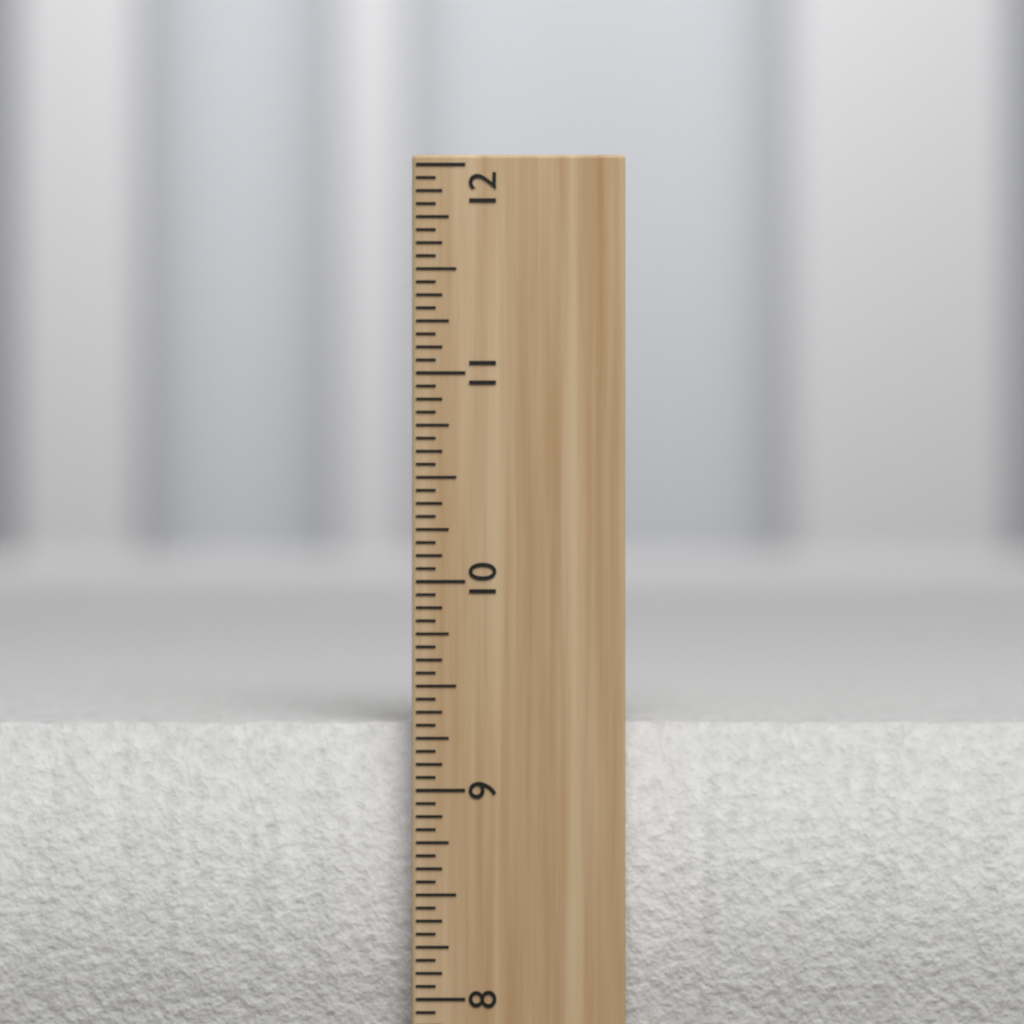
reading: 9.3125 inch
